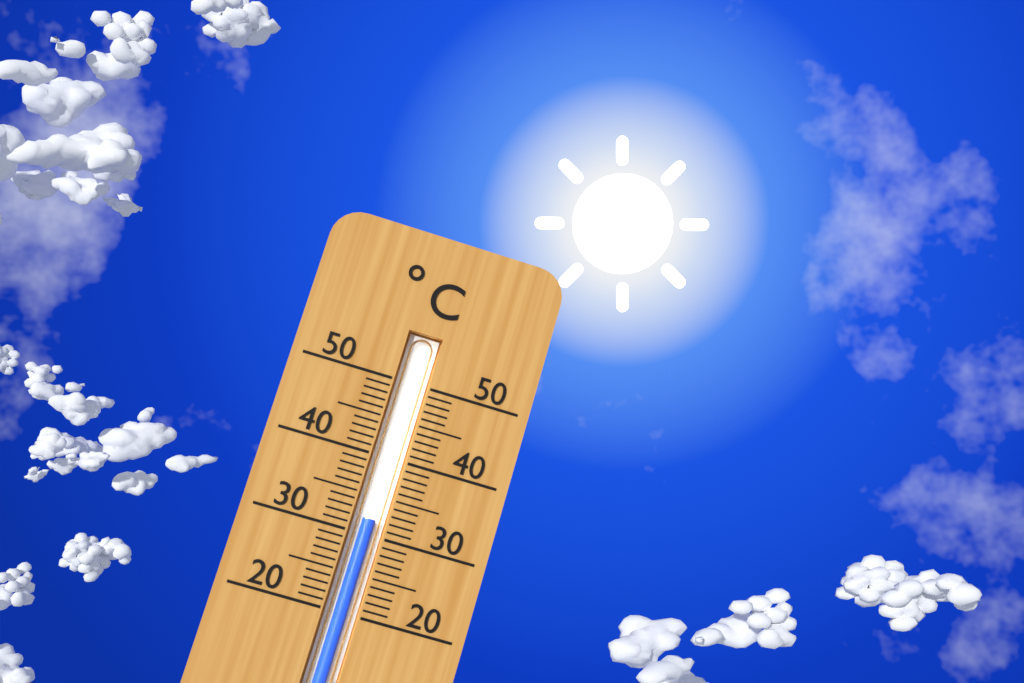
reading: 32 °C
